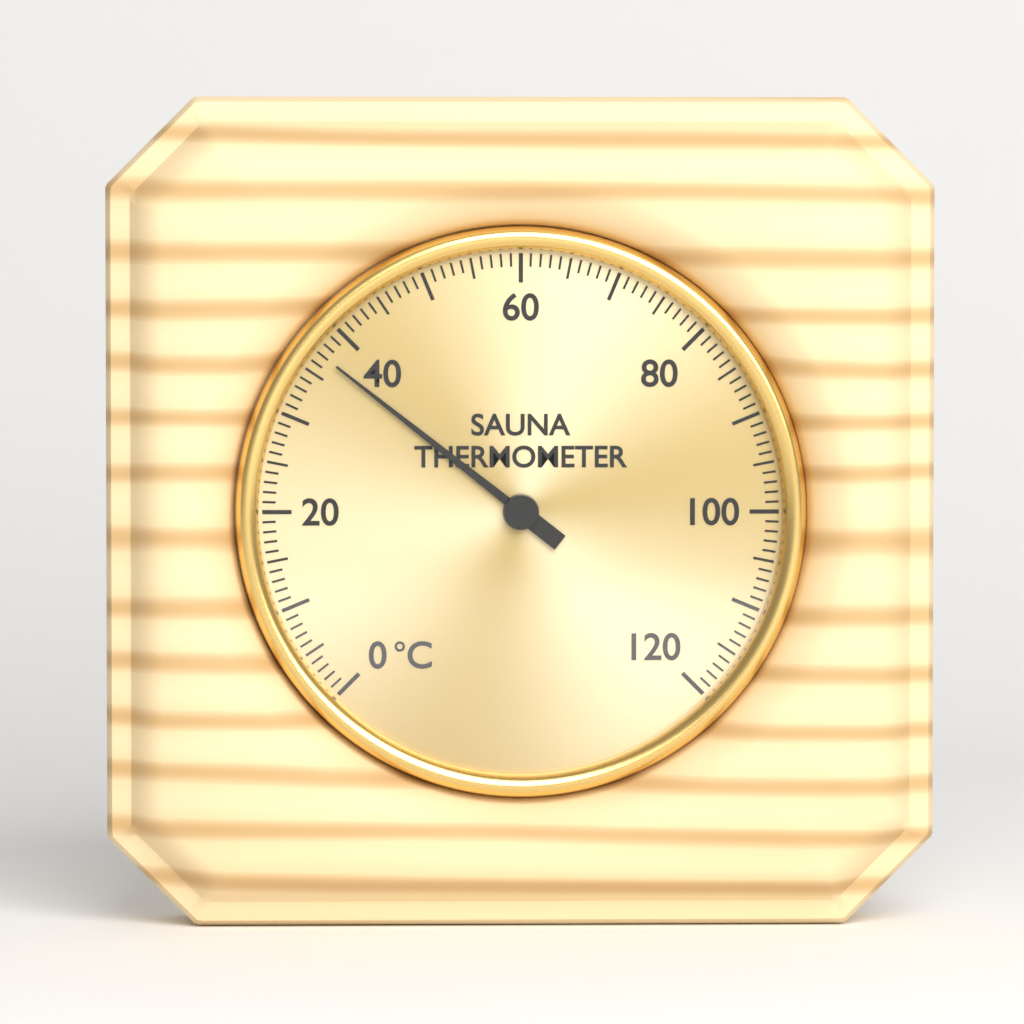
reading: 37 °C
